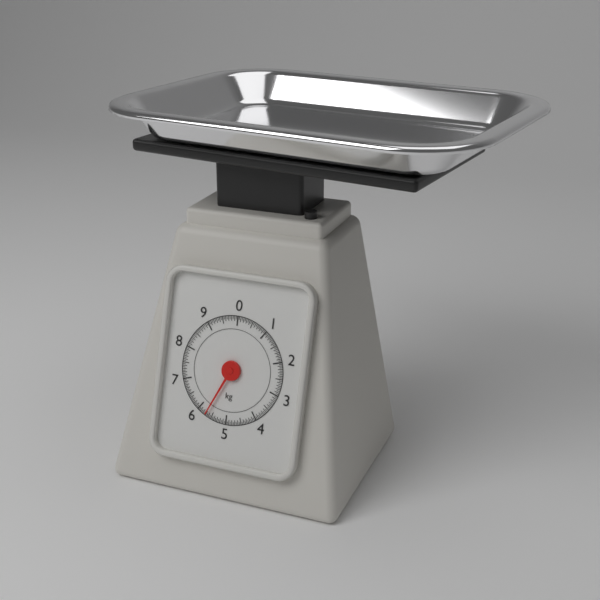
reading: 5.70 kg
